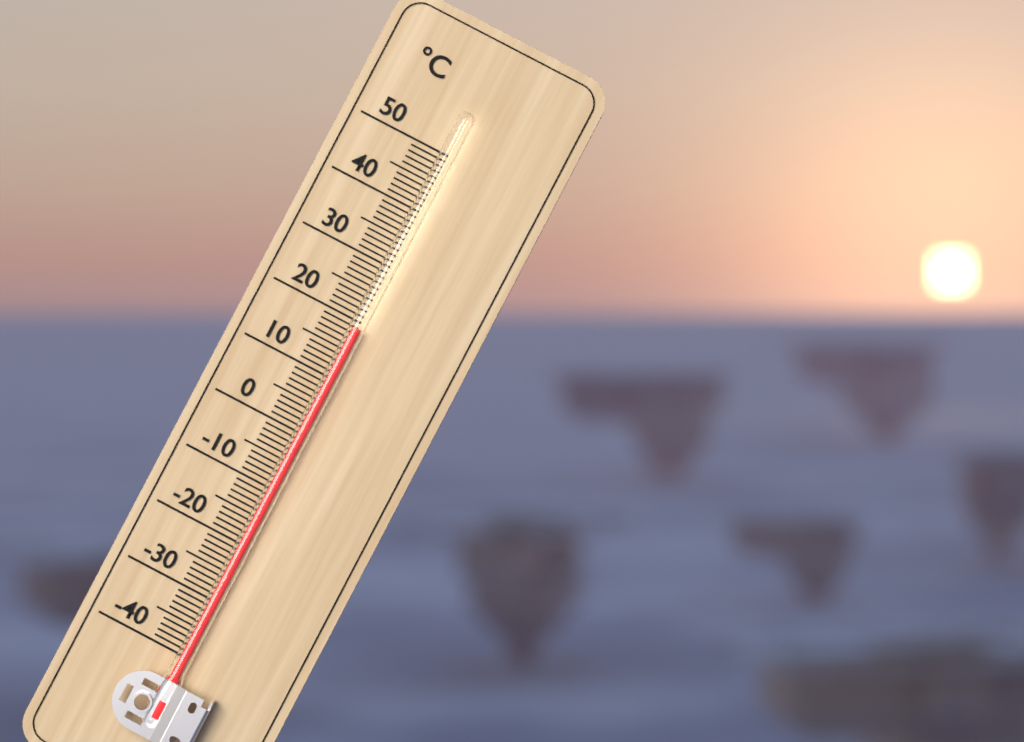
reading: 19 °C
